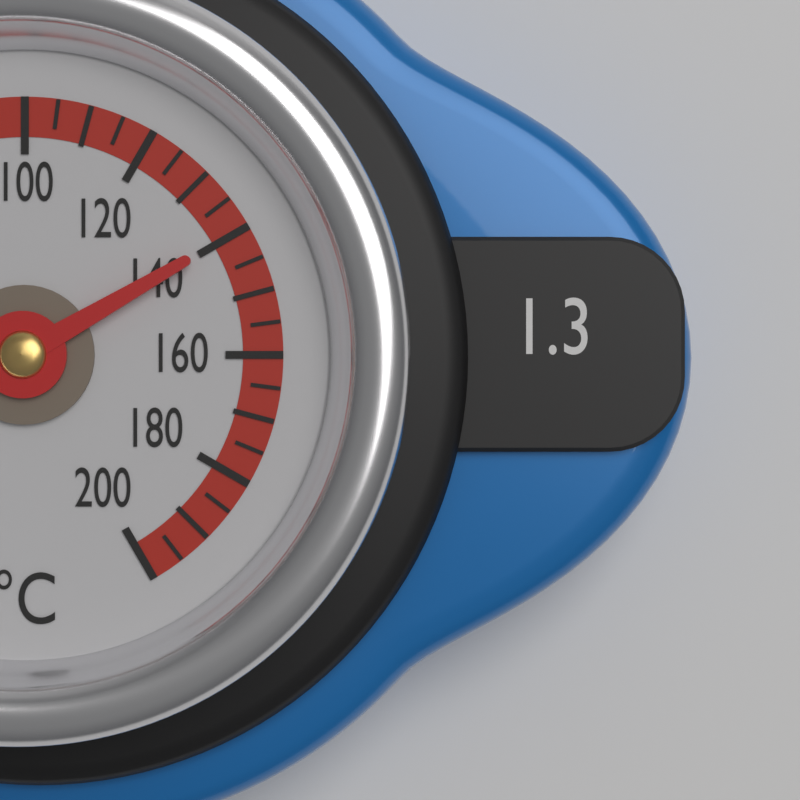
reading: 140 °C
